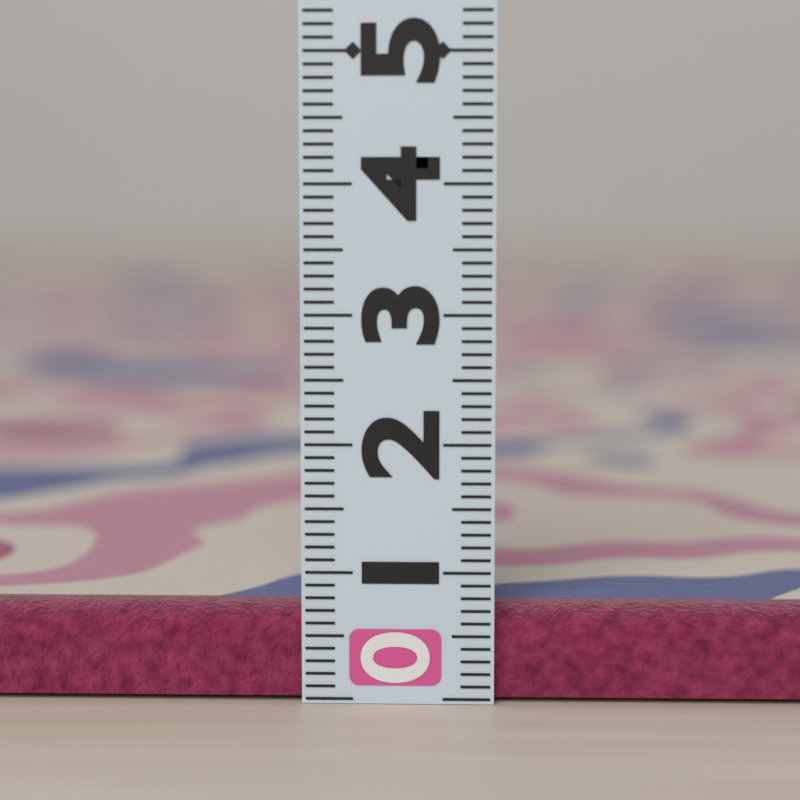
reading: 0.7 (no unit)
